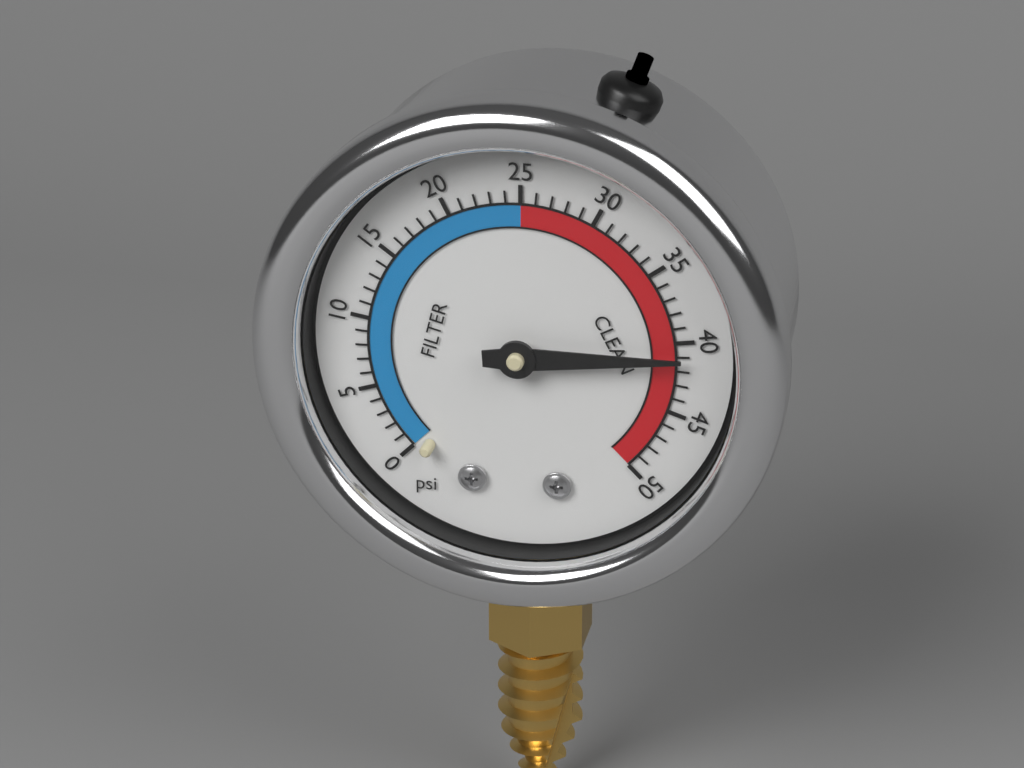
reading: 41 psi
